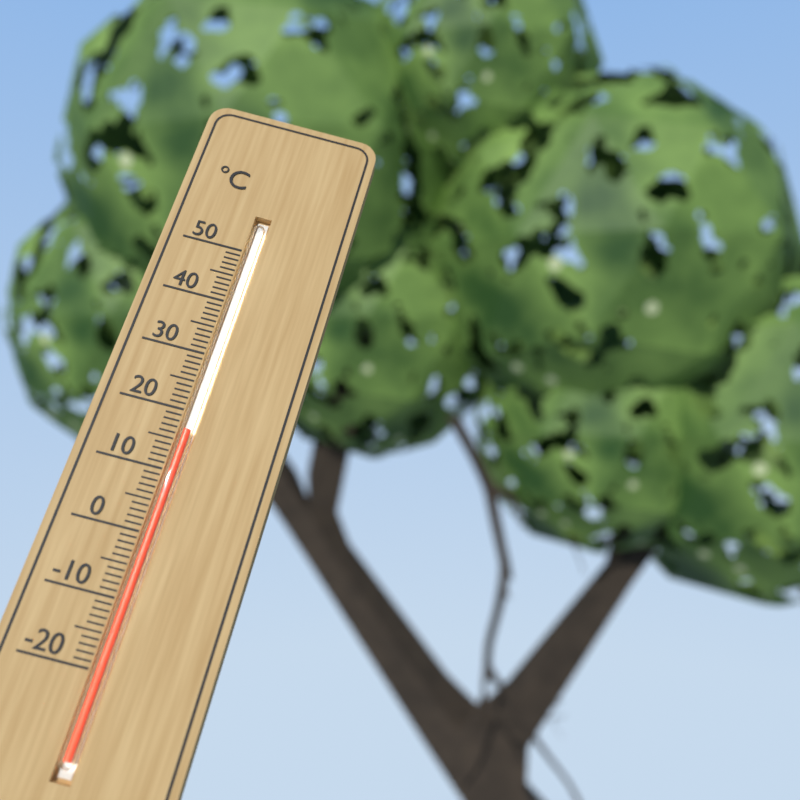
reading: 17 °C
